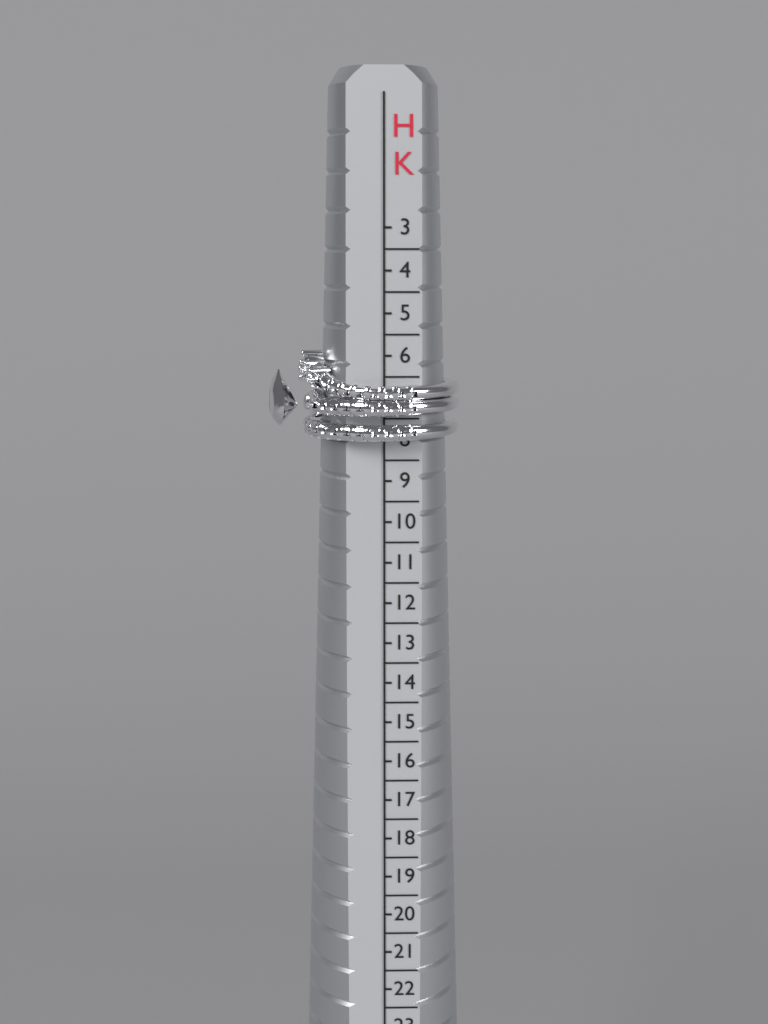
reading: 8.0 HK
